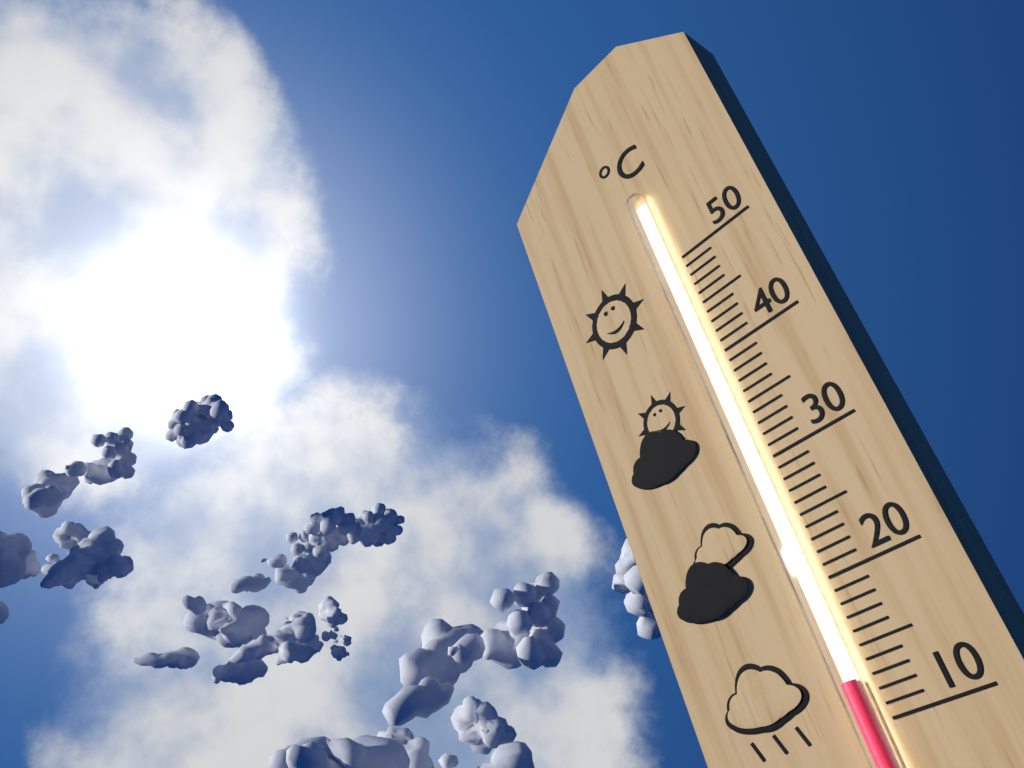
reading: 13 °C
